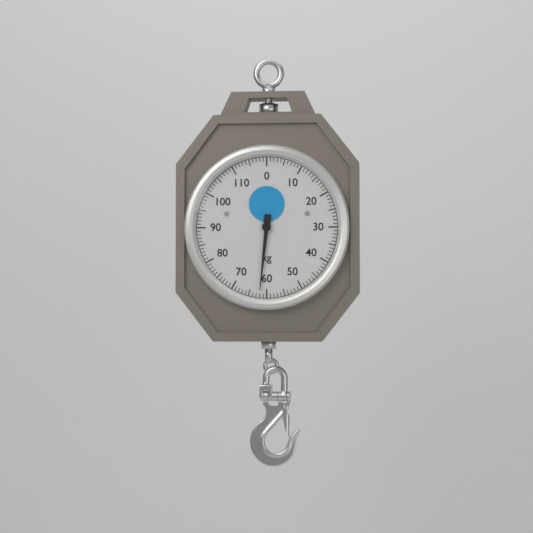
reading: 62 kg
